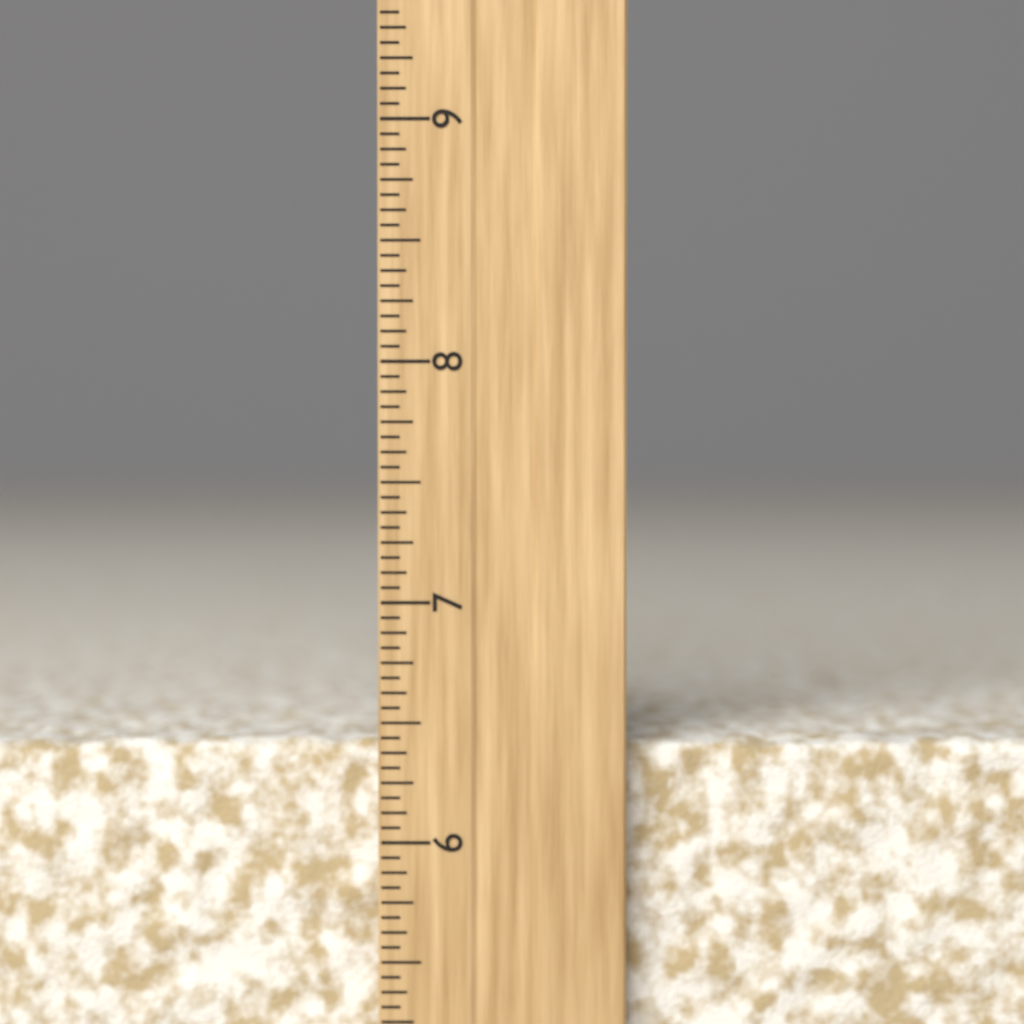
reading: 6.4375 inch
